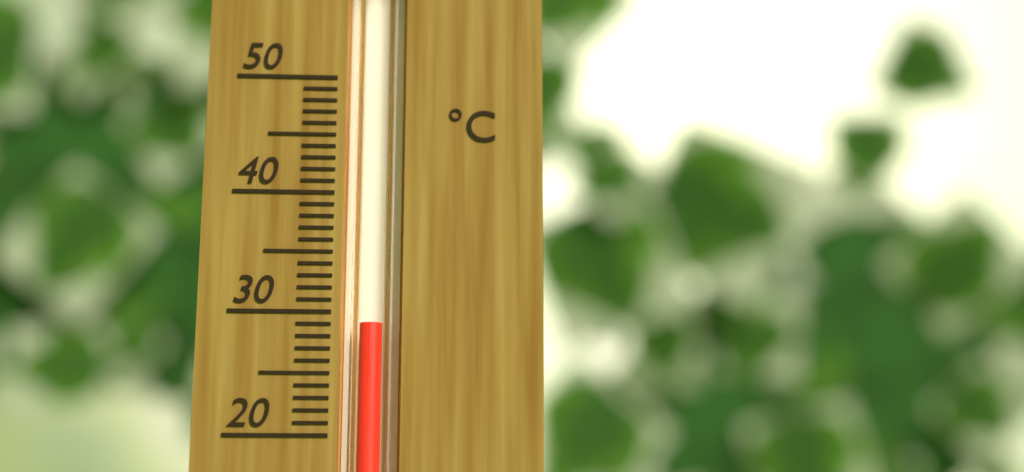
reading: 29 °C
